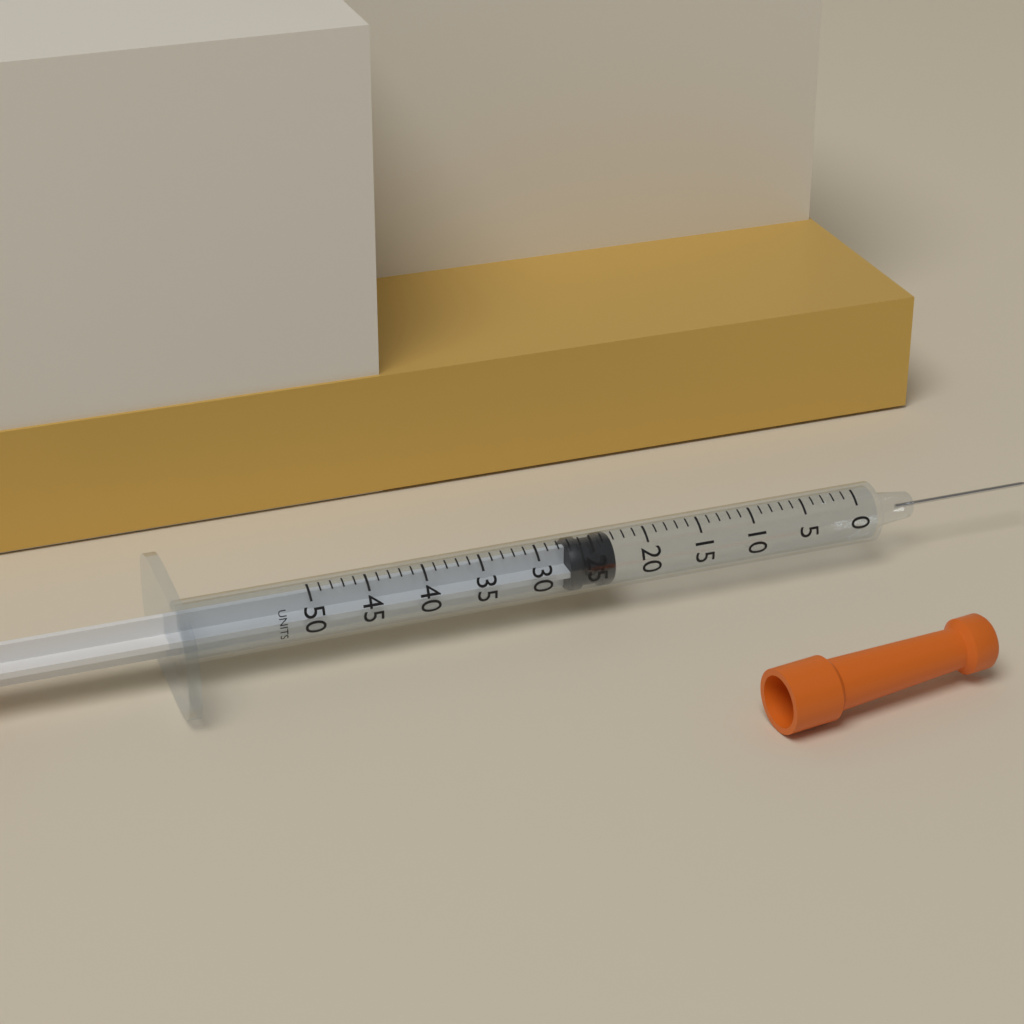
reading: 23 units
